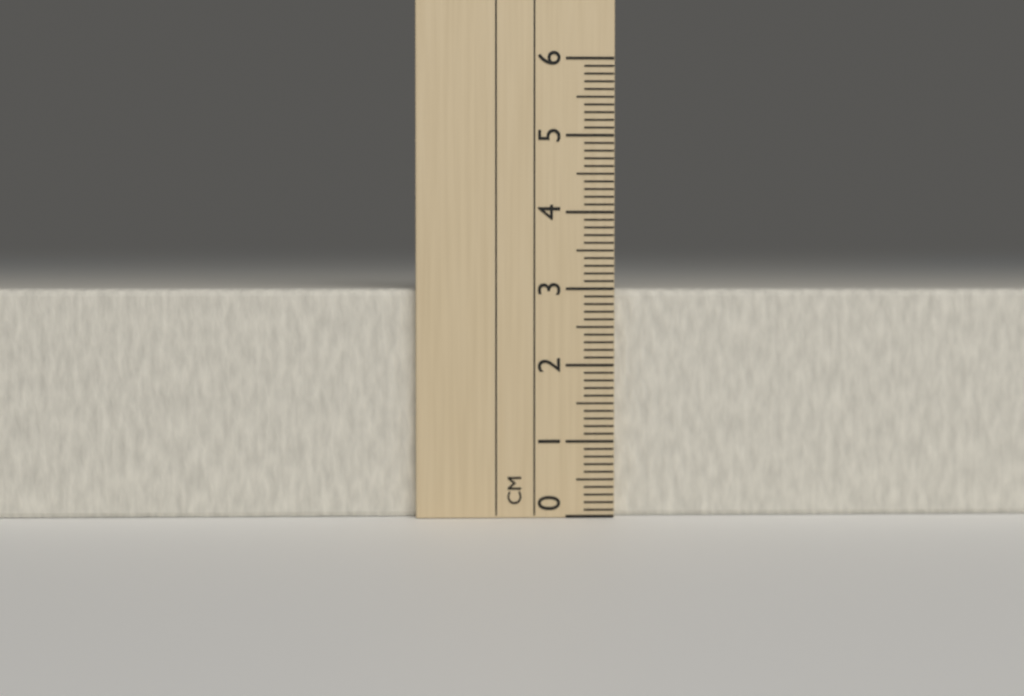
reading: 3.0 cm
